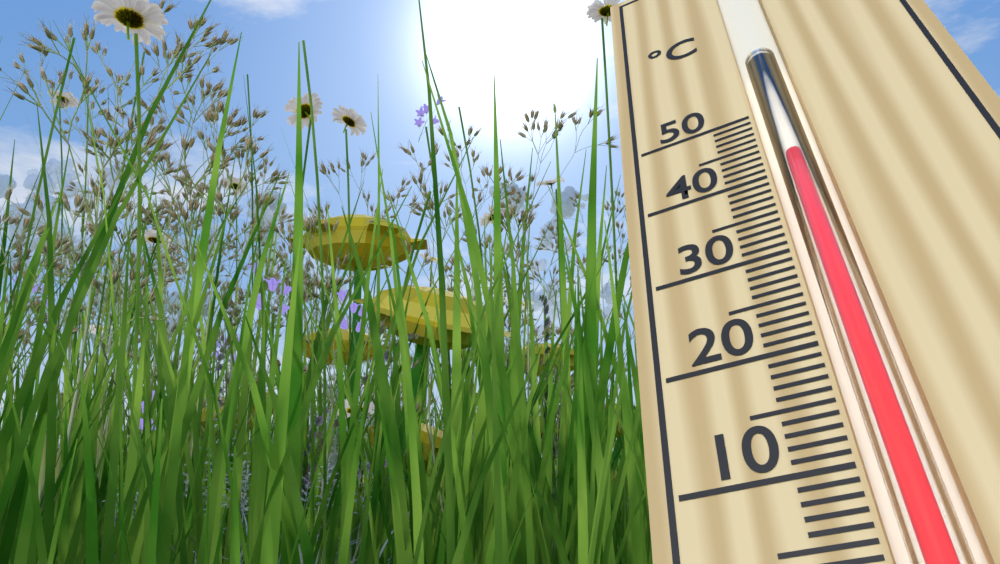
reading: 42 °C
